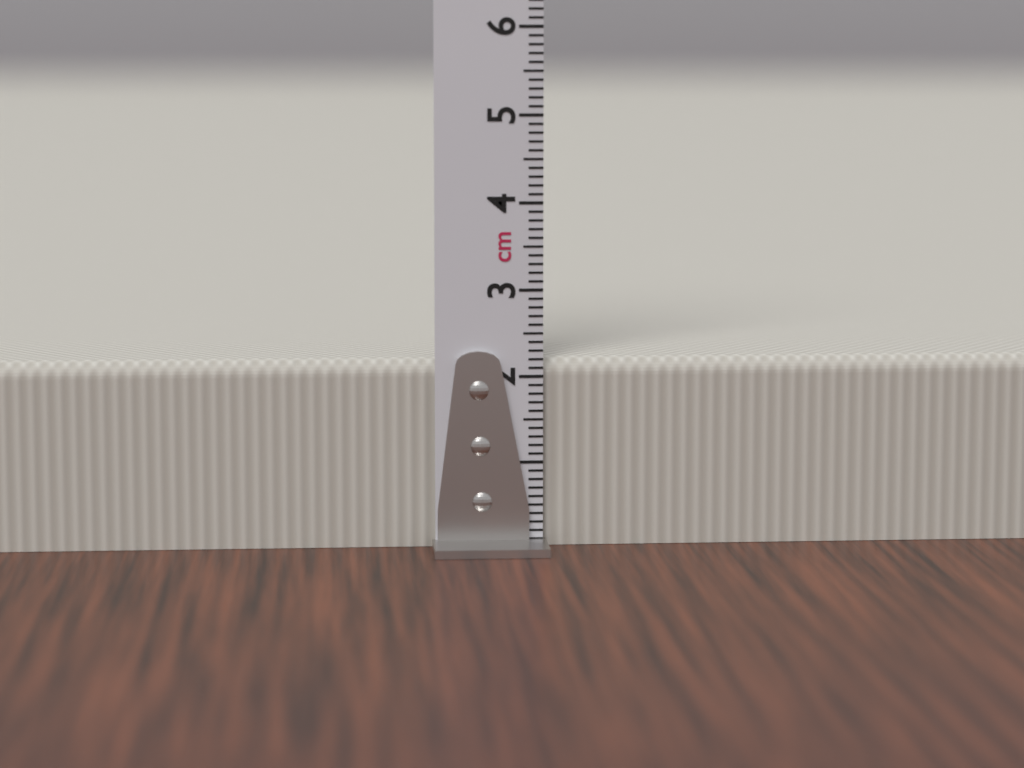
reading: 2.2 cm
